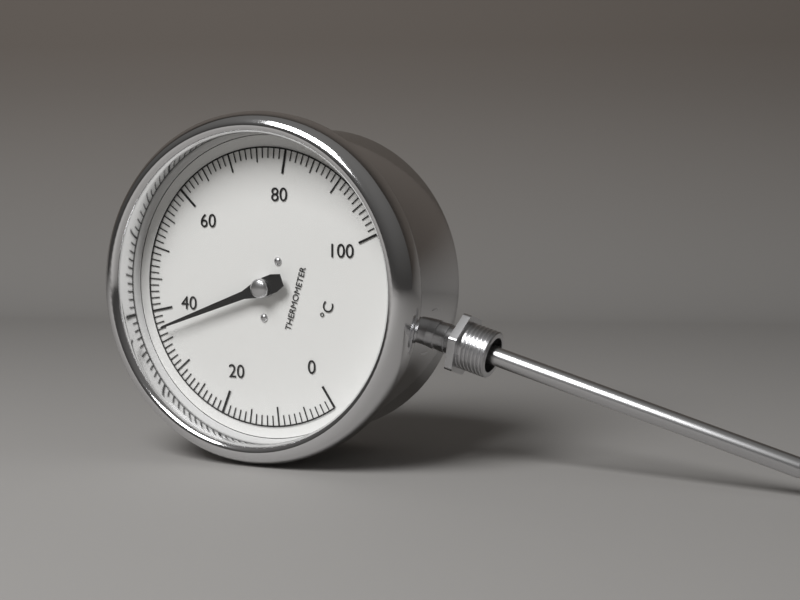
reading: 37 °C
